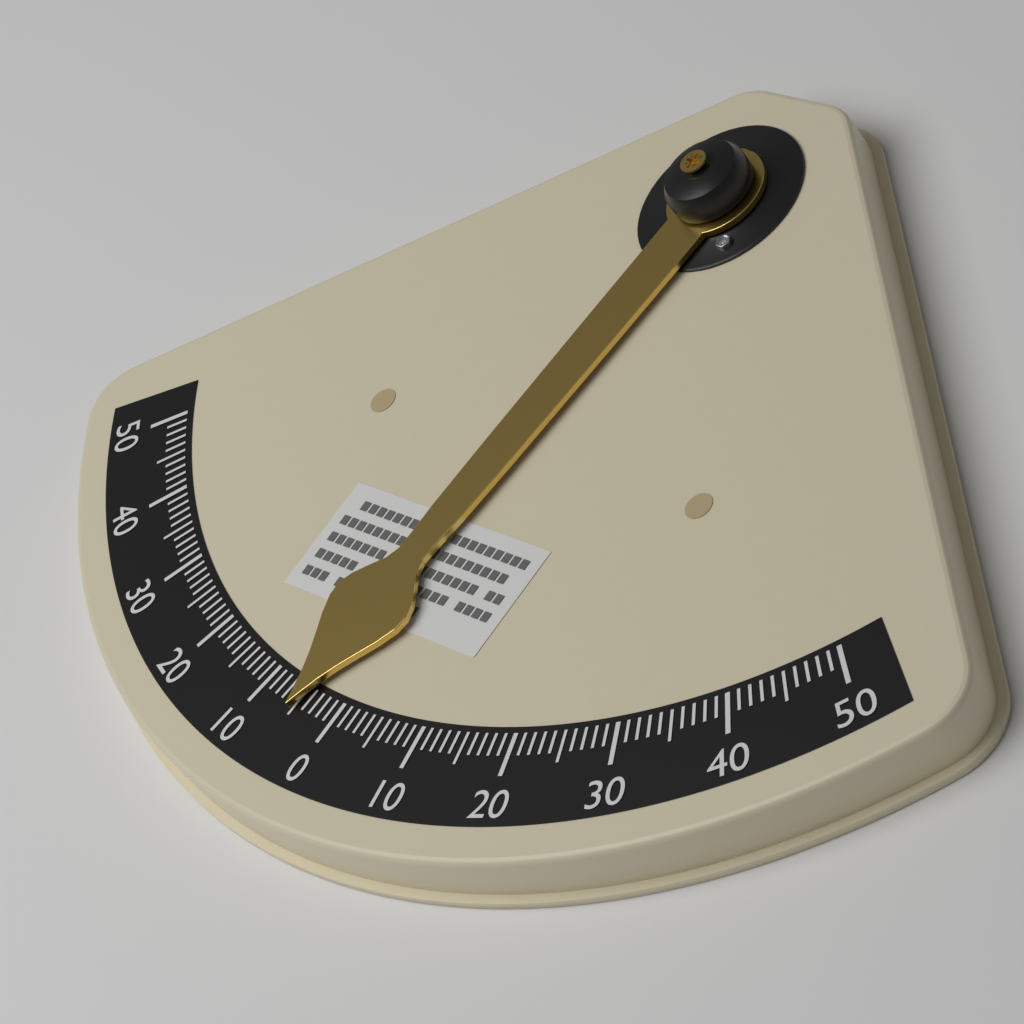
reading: -5 °
